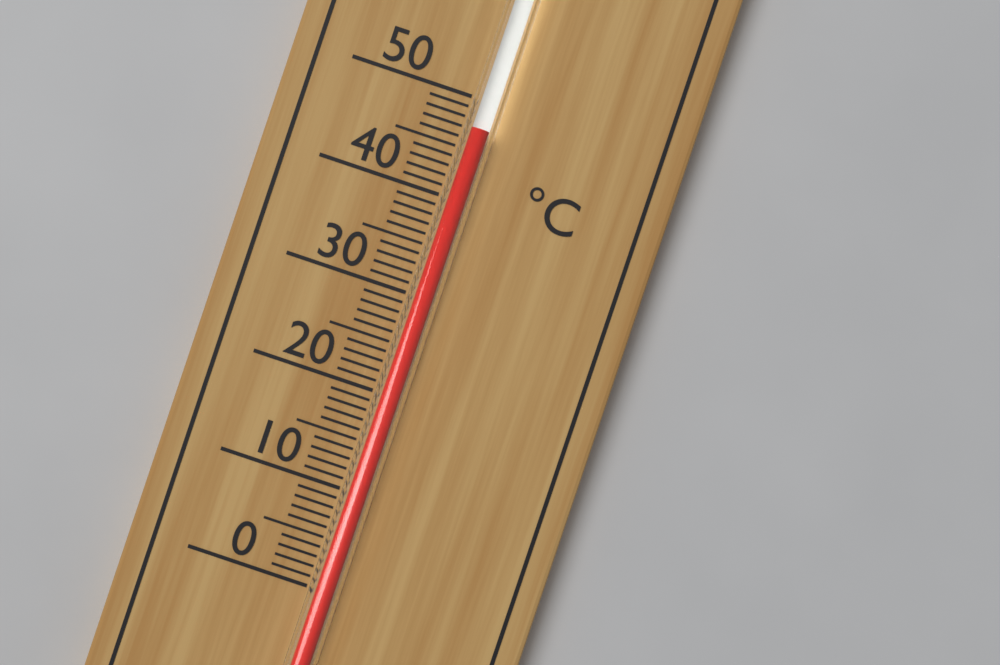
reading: 47 °C
